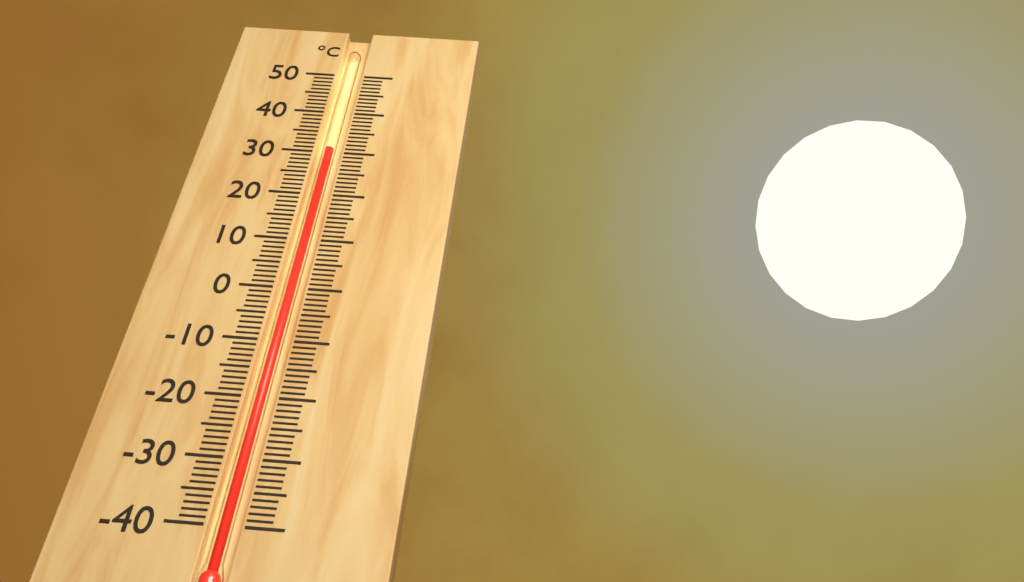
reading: 31 °C
